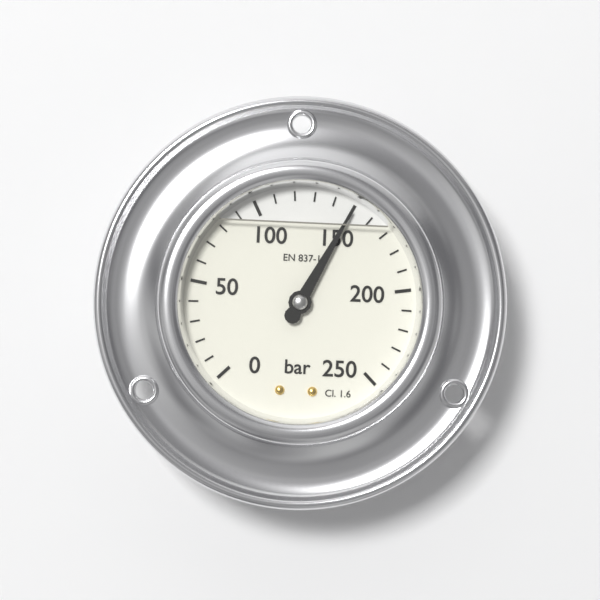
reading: 150 bar
